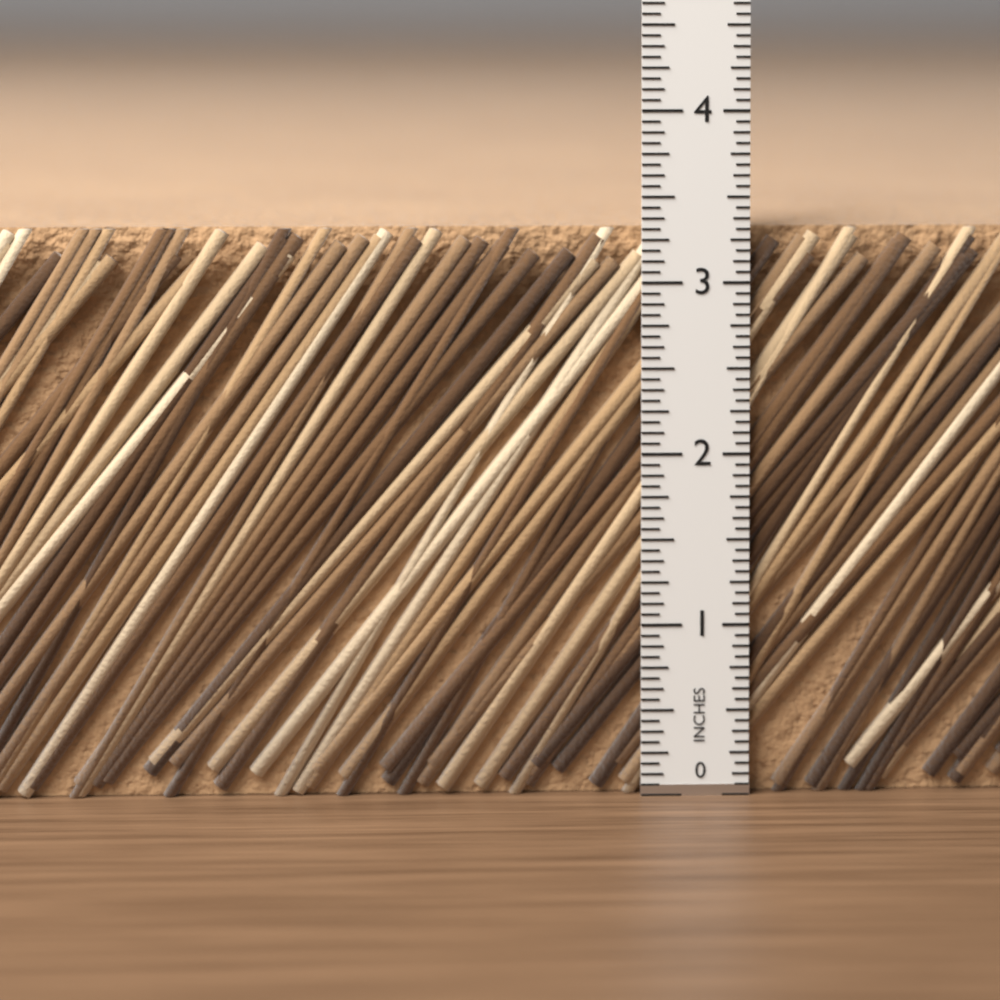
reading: 3.3125 in
